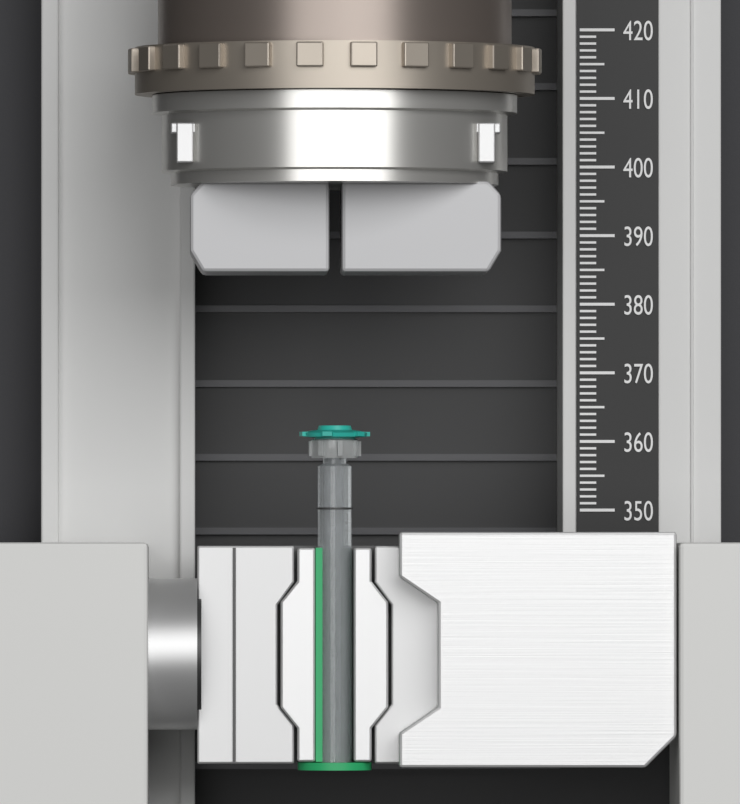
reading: 362 (no unit)
